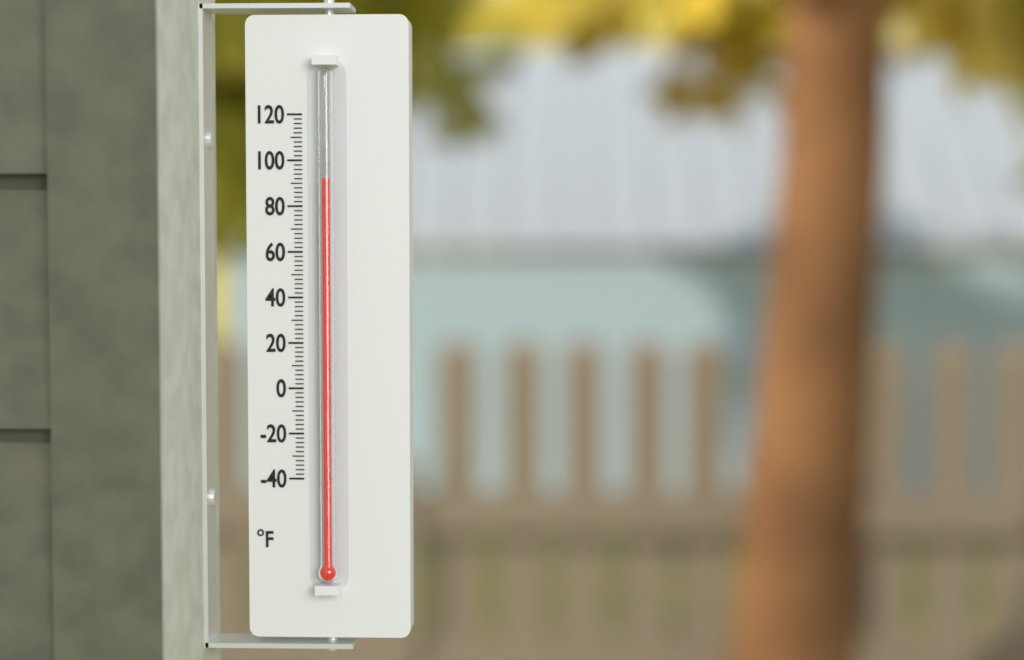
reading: 92 °F
